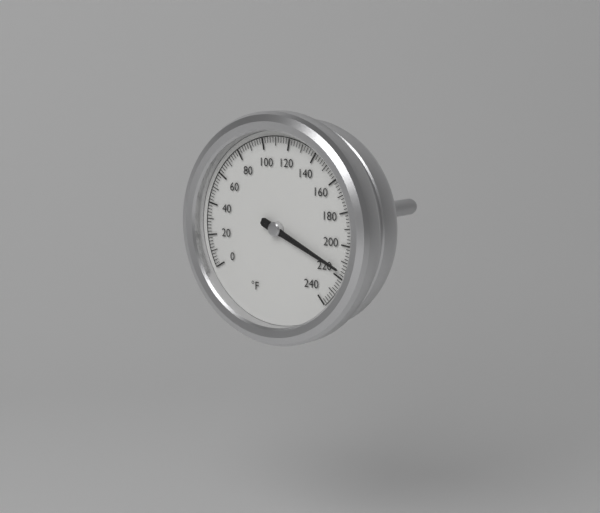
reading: 216 °F
